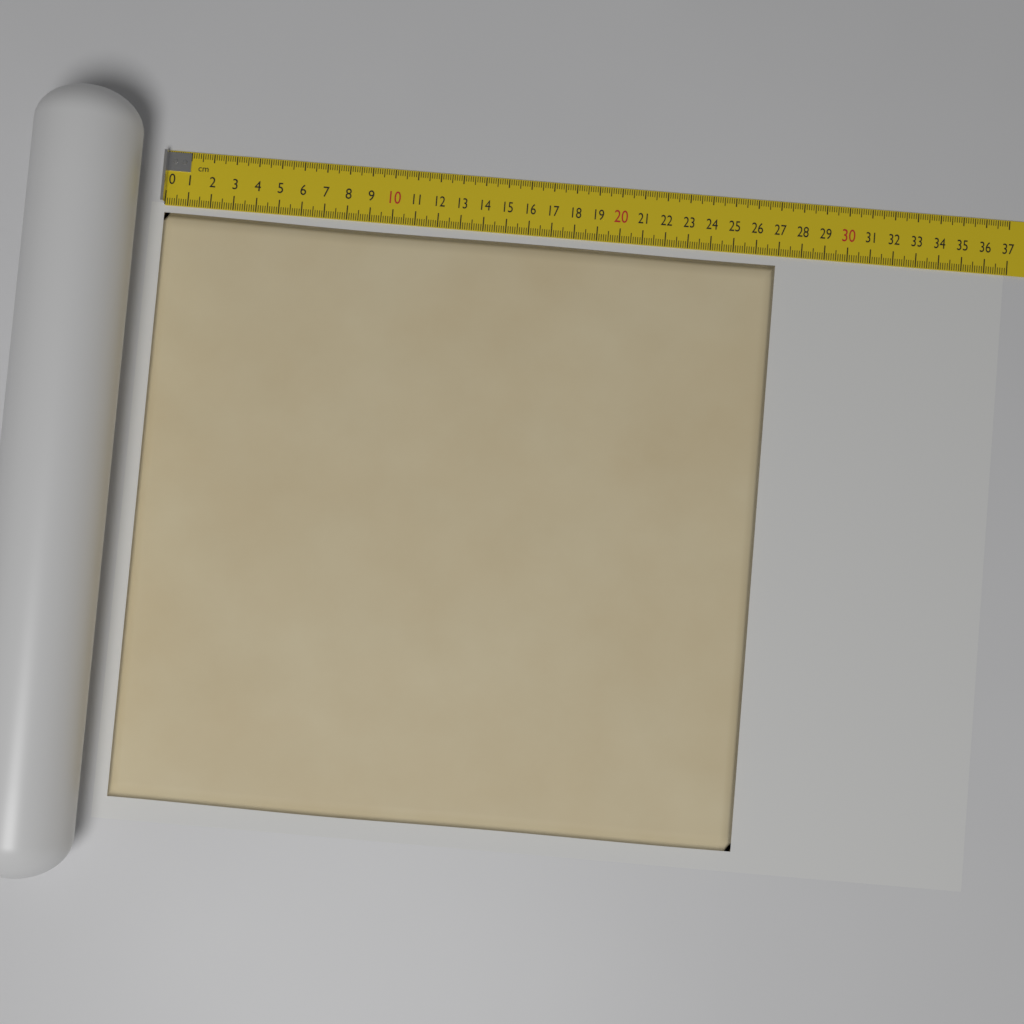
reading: 26.9 cm
